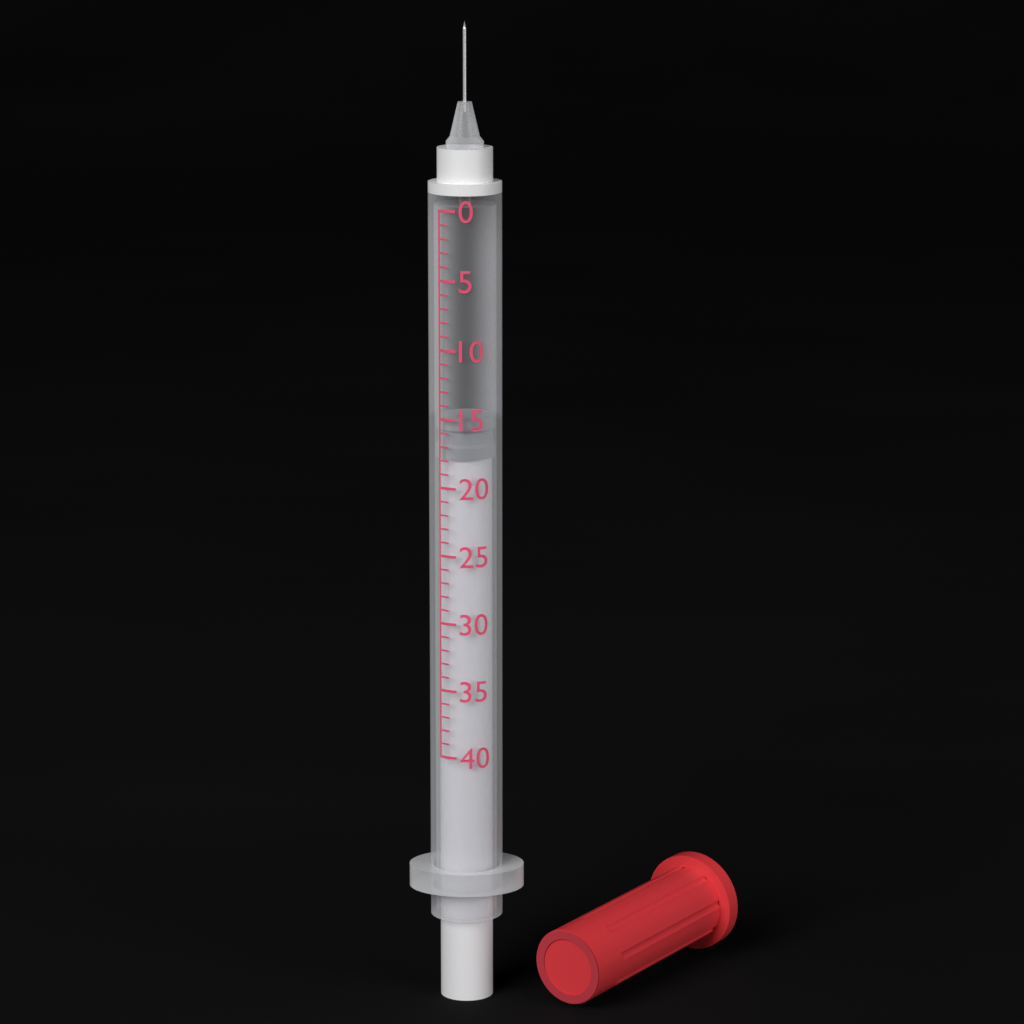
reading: 15 (no unit)
